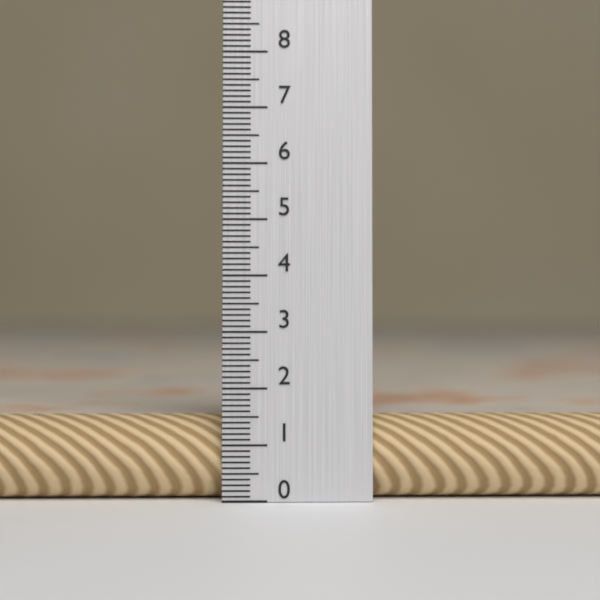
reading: 1.5 (no unit)
